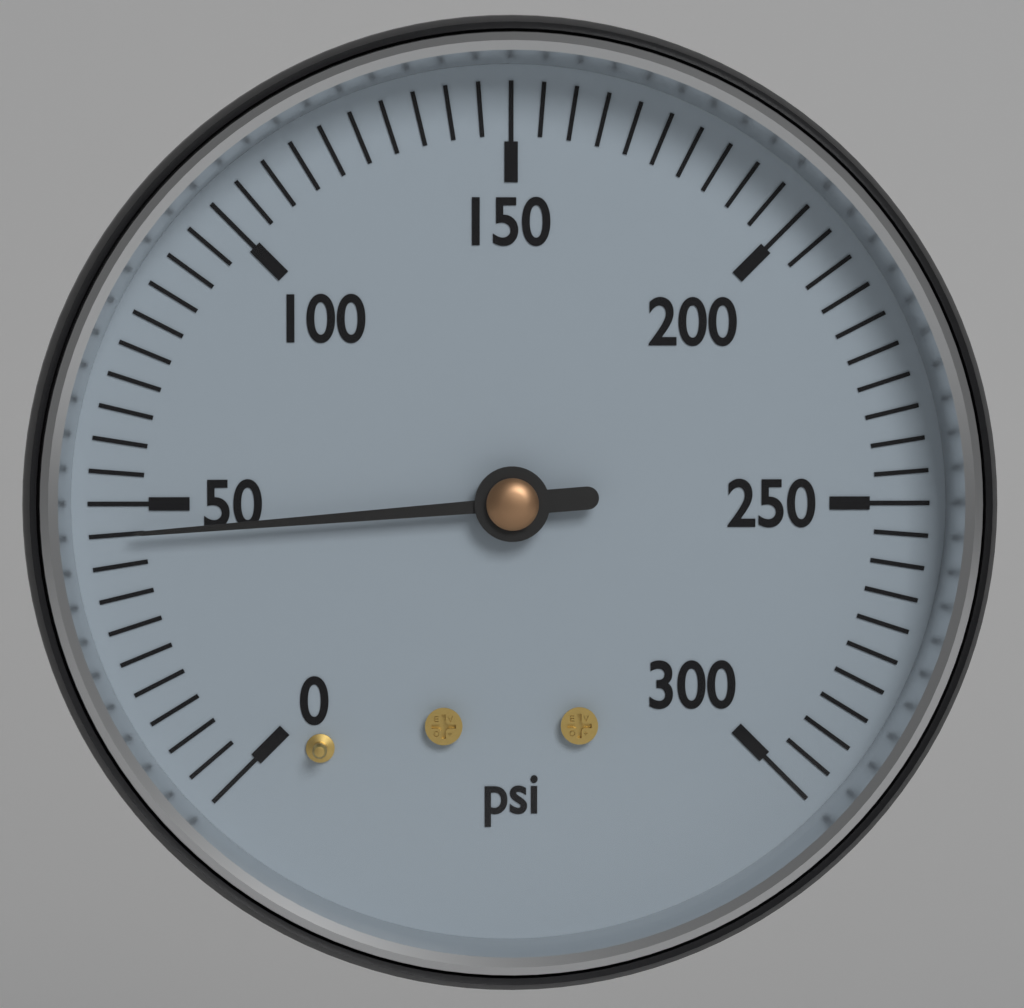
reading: 45 psi
